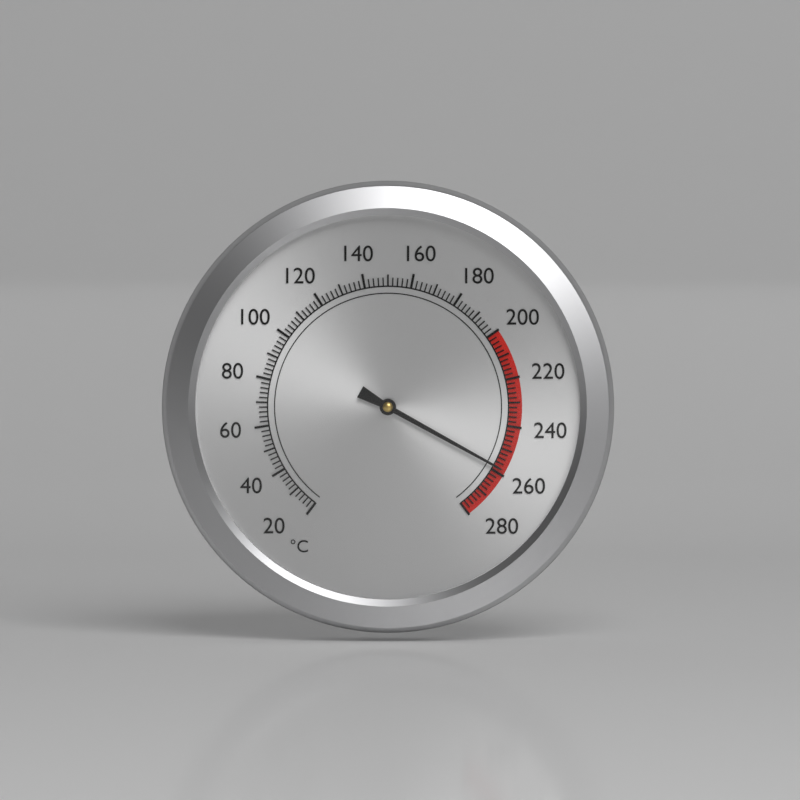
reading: 258 °C
